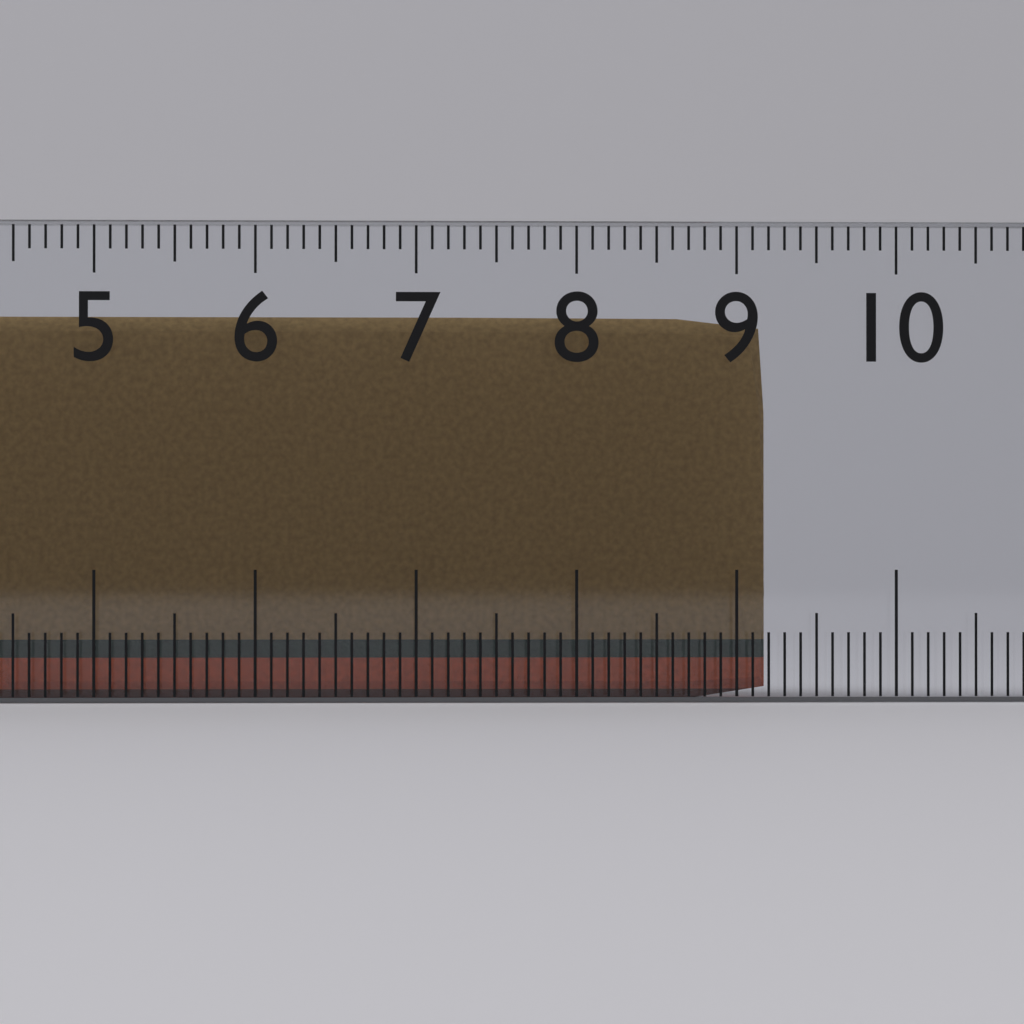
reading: 9.2 cm
